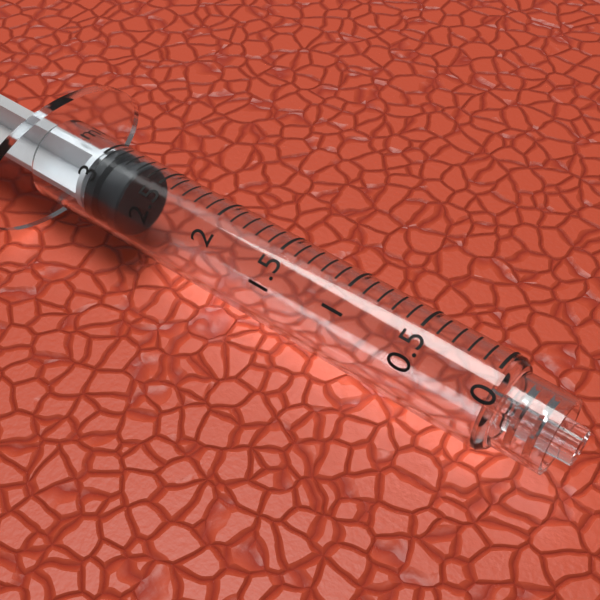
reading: 2.7 ml
